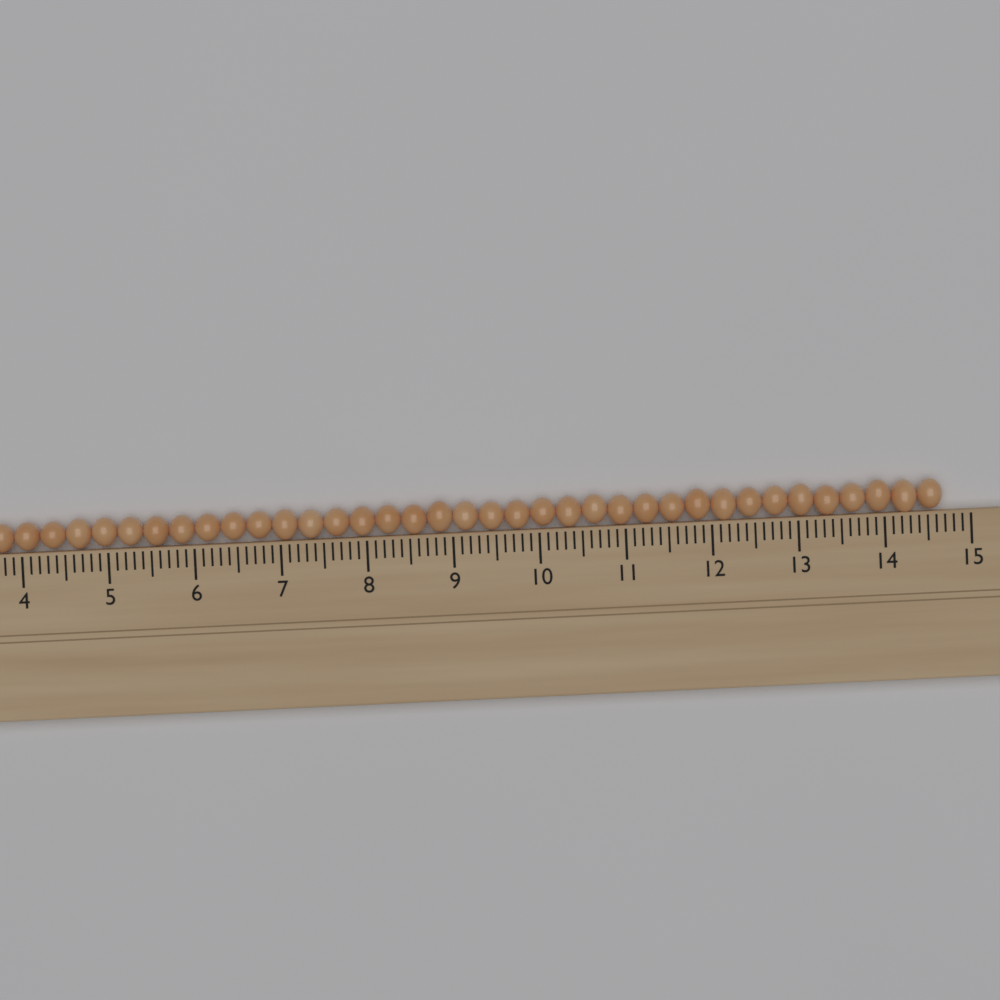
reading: 14.7 cm
